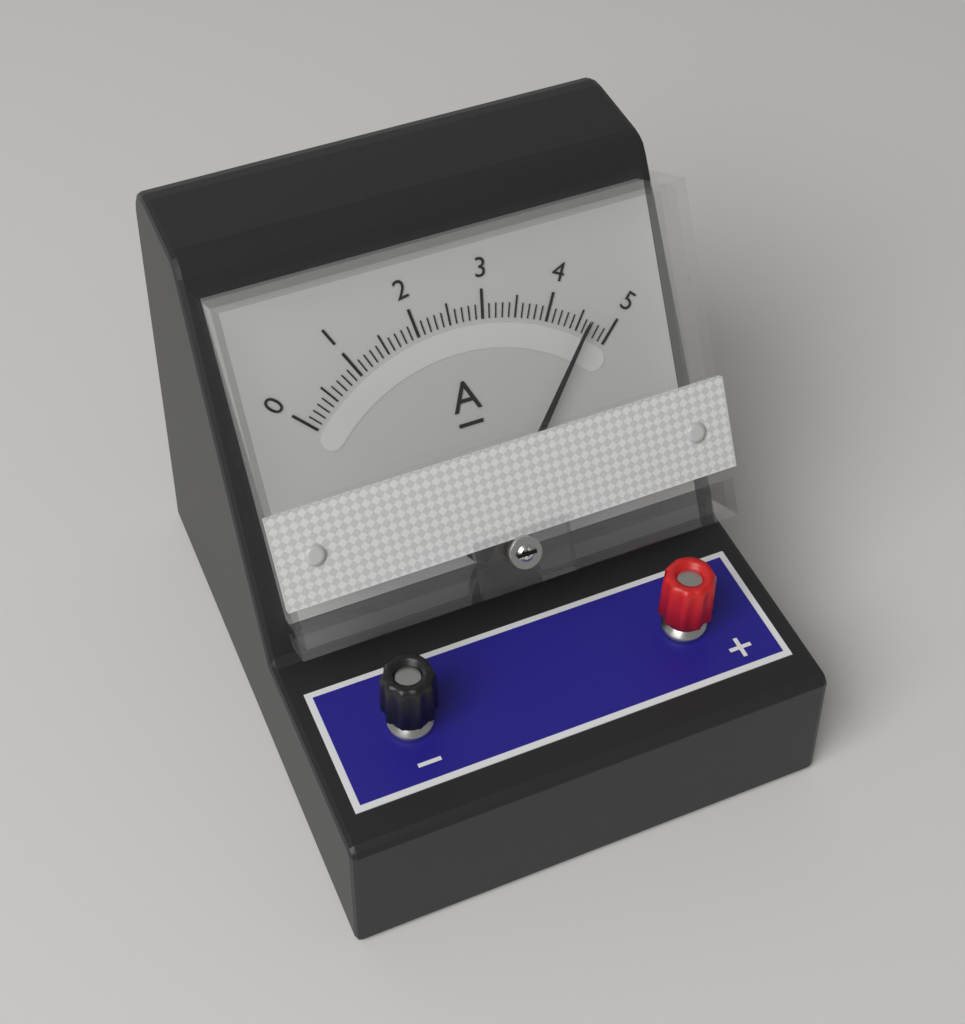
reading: 4.6 A
